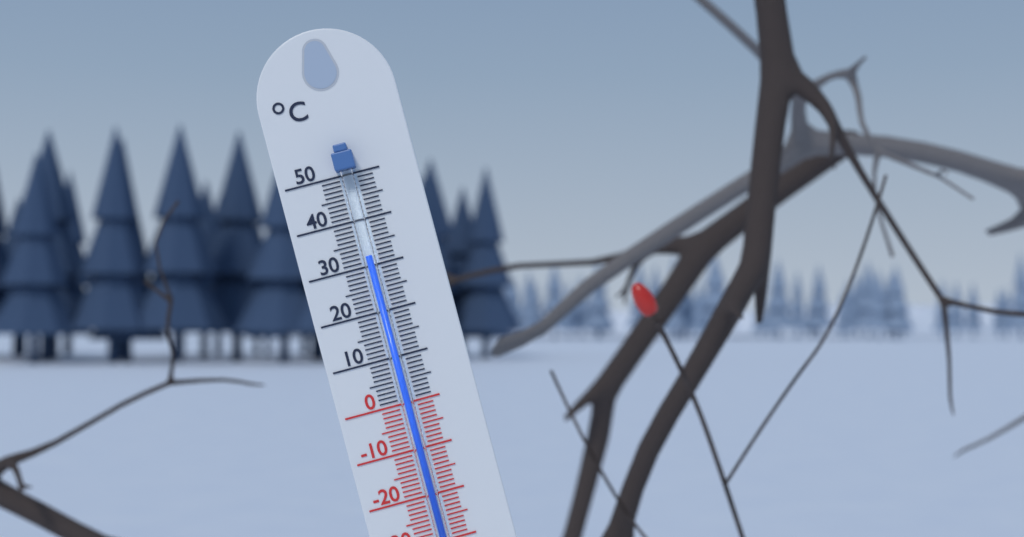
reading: 32 °C
